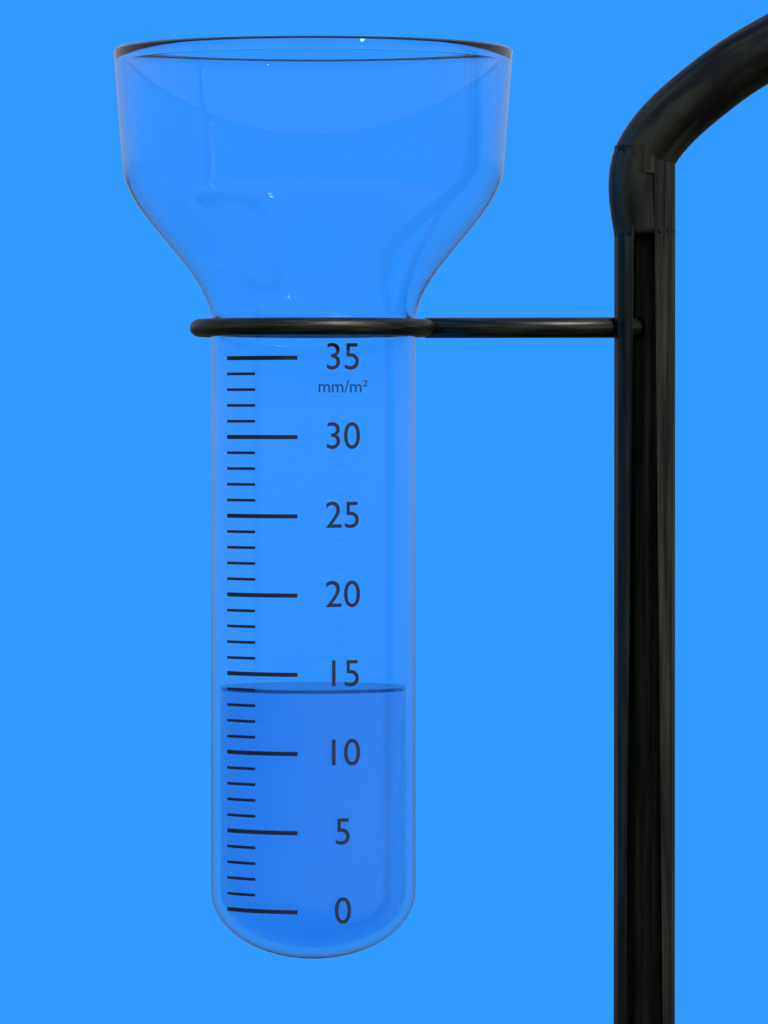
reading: 14 mm/m²
